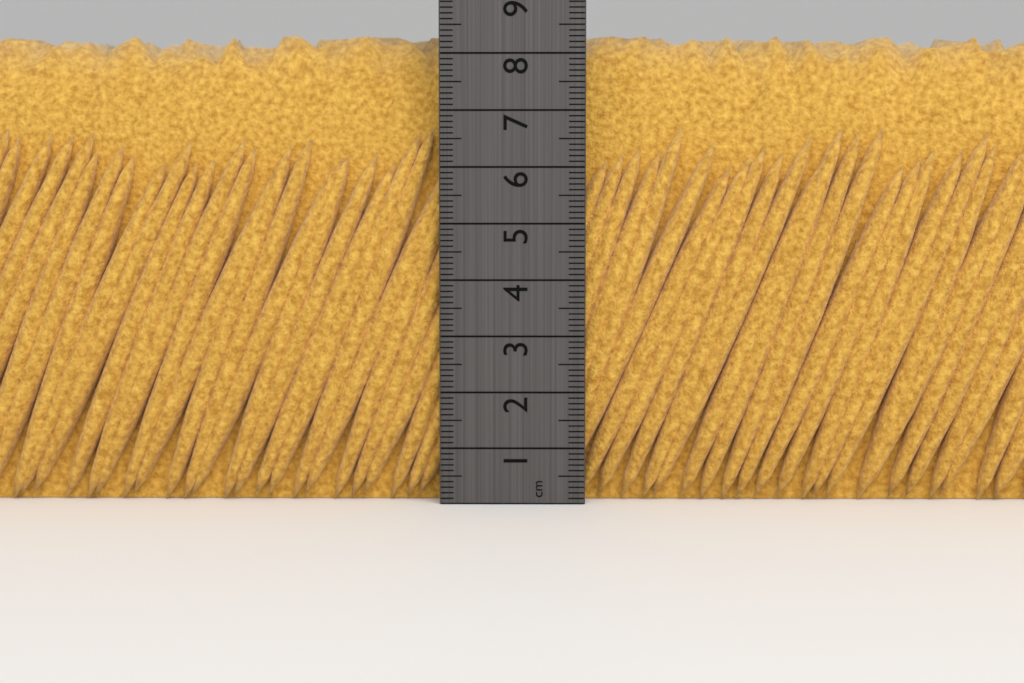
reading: 8.4 cm
